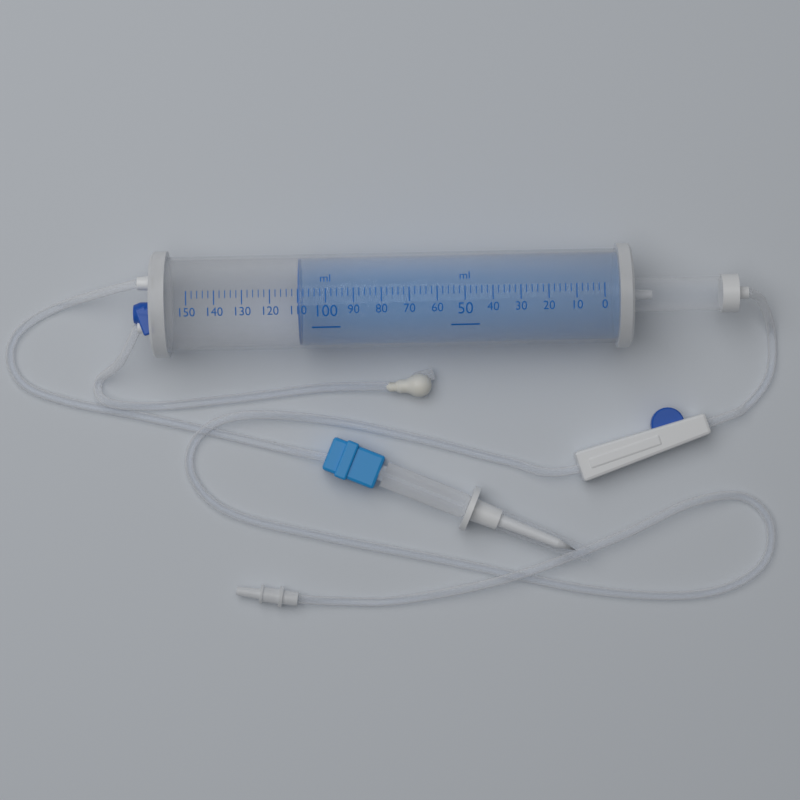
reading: 110 ml
